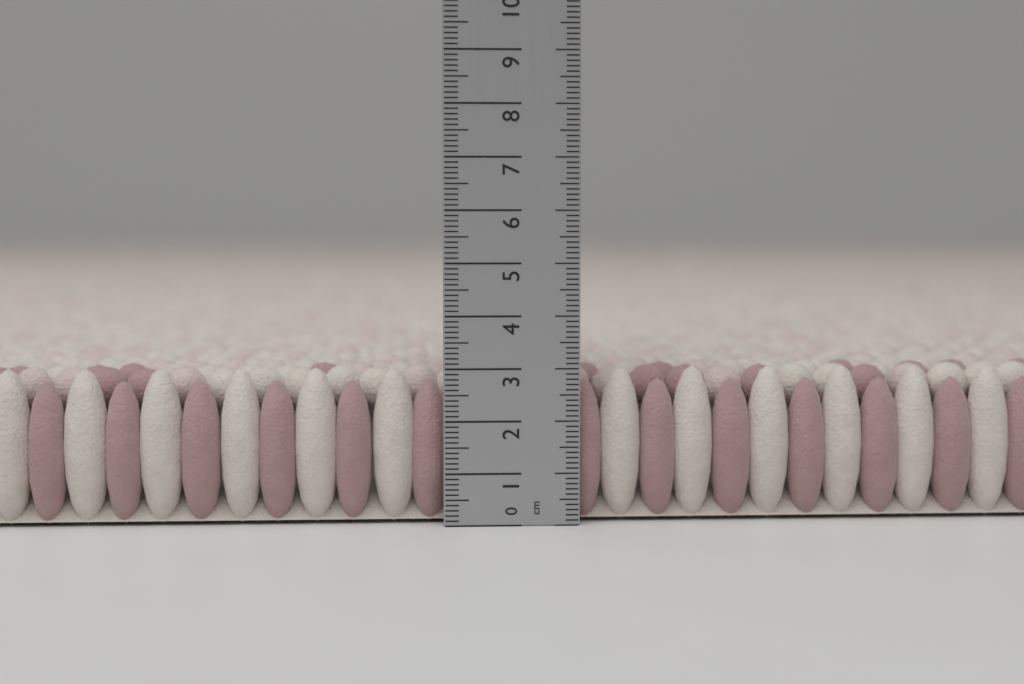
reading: 3.0 cm
